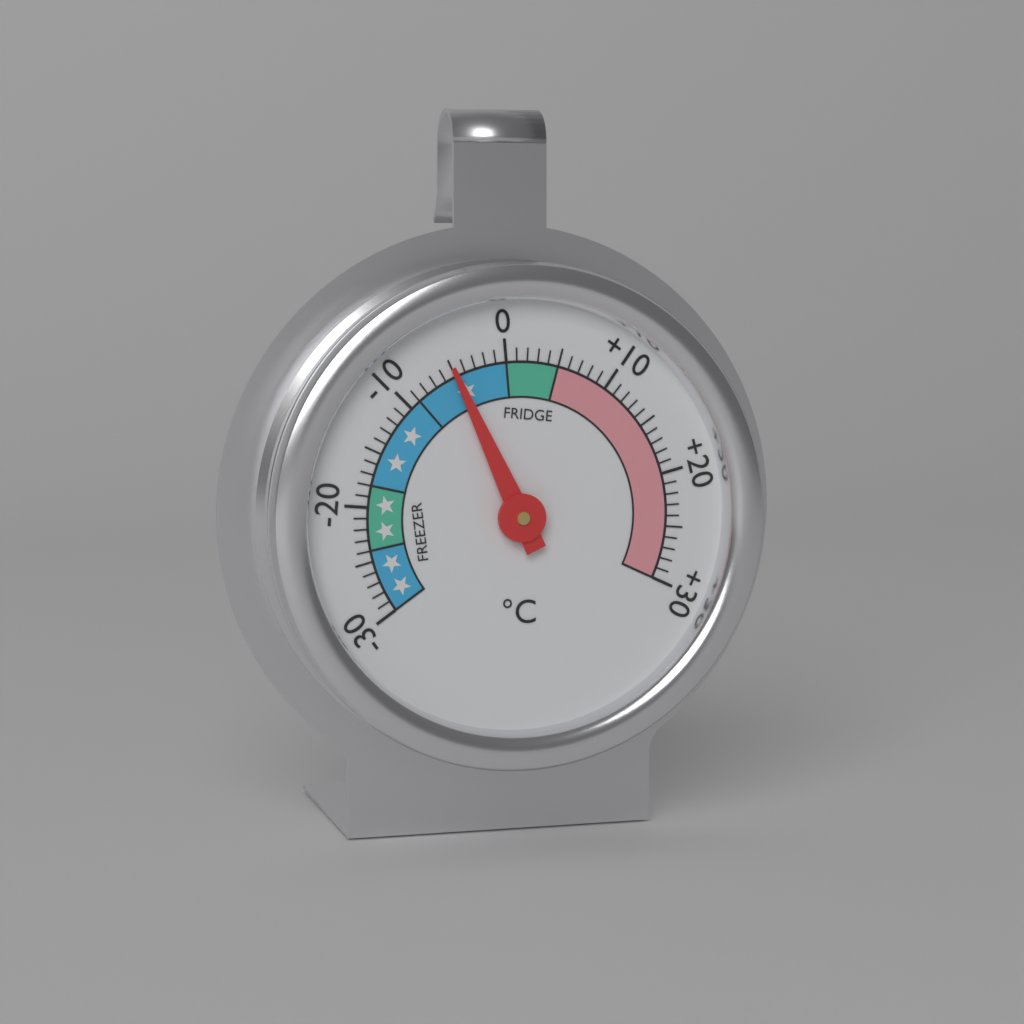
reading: -5 °C
